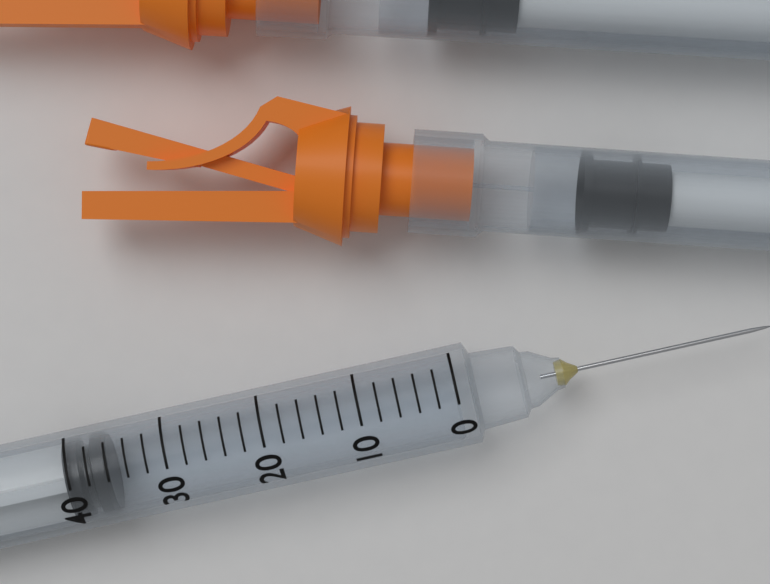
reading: 36 (no unit)
